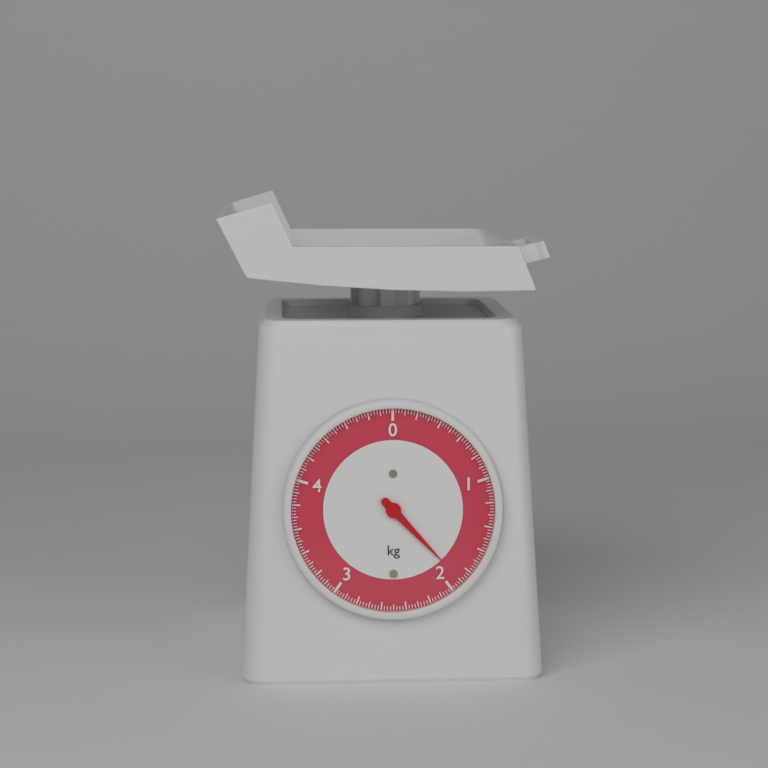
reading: 1.900 kg
